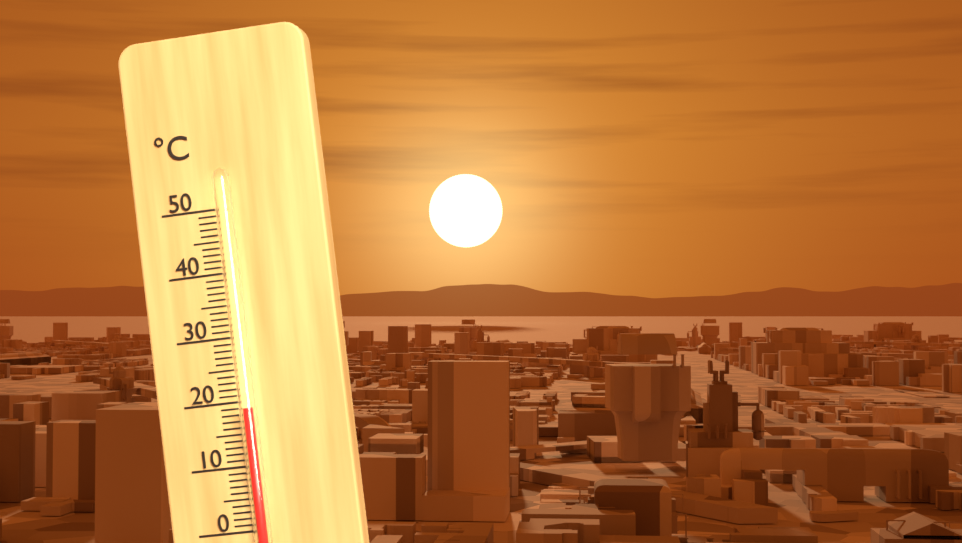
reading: 19 °C
